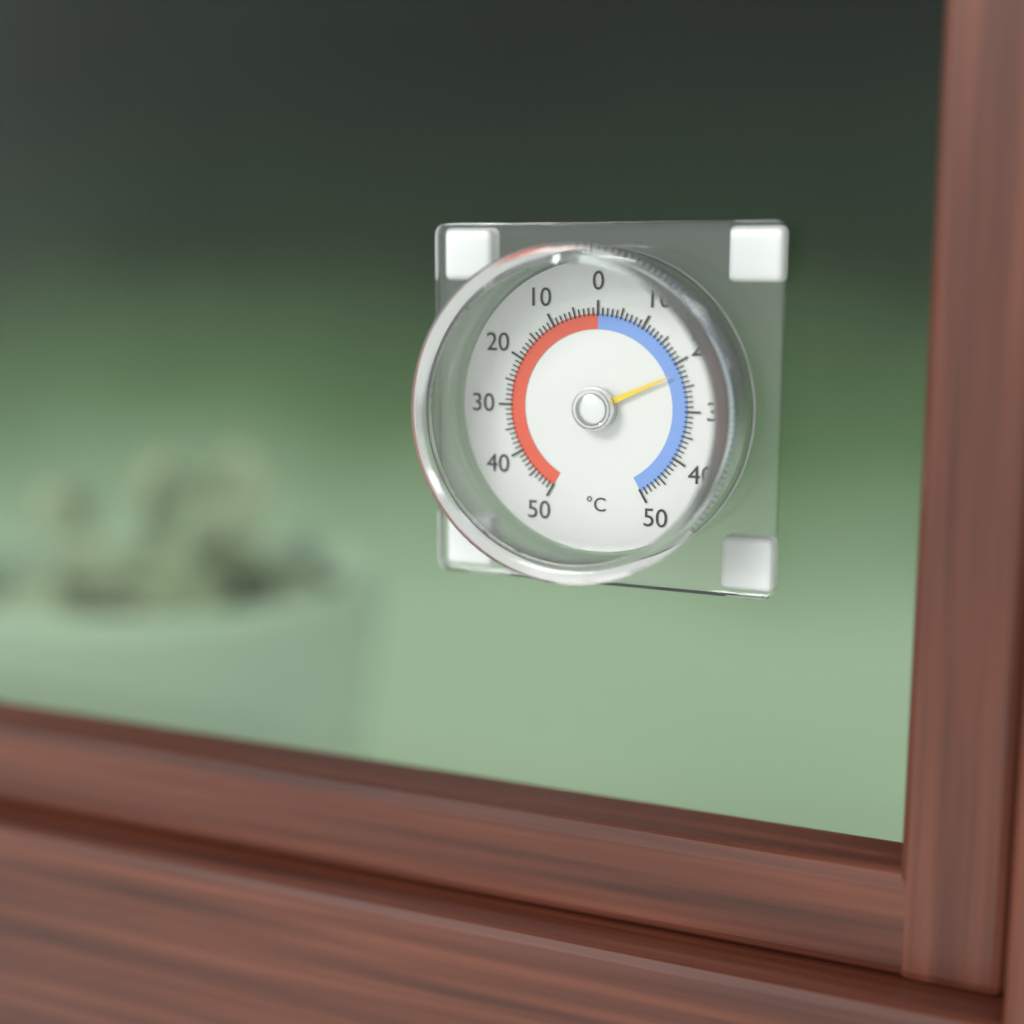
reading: -22 °C
